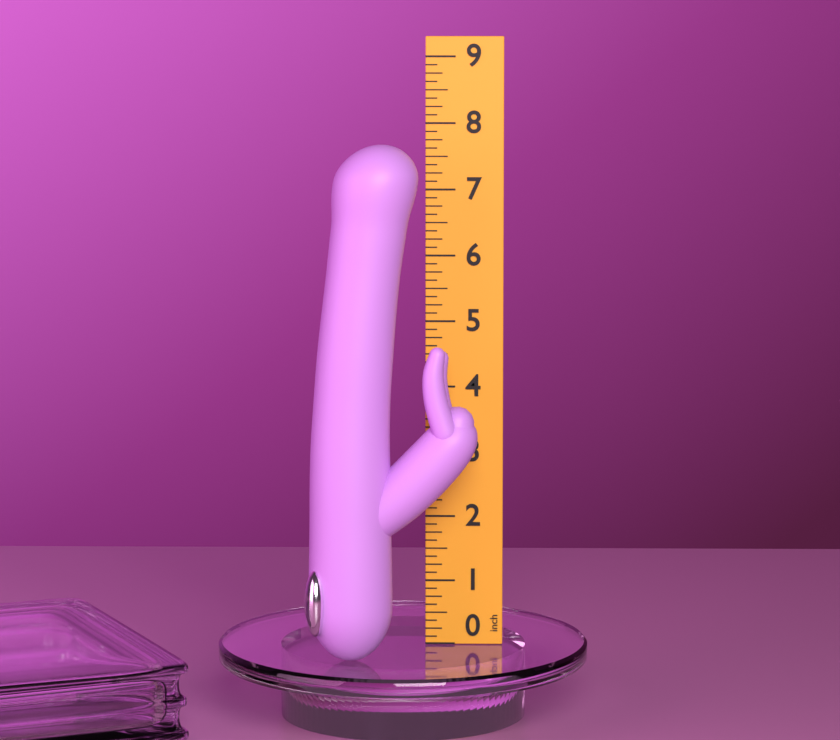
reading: 7.750 inch
